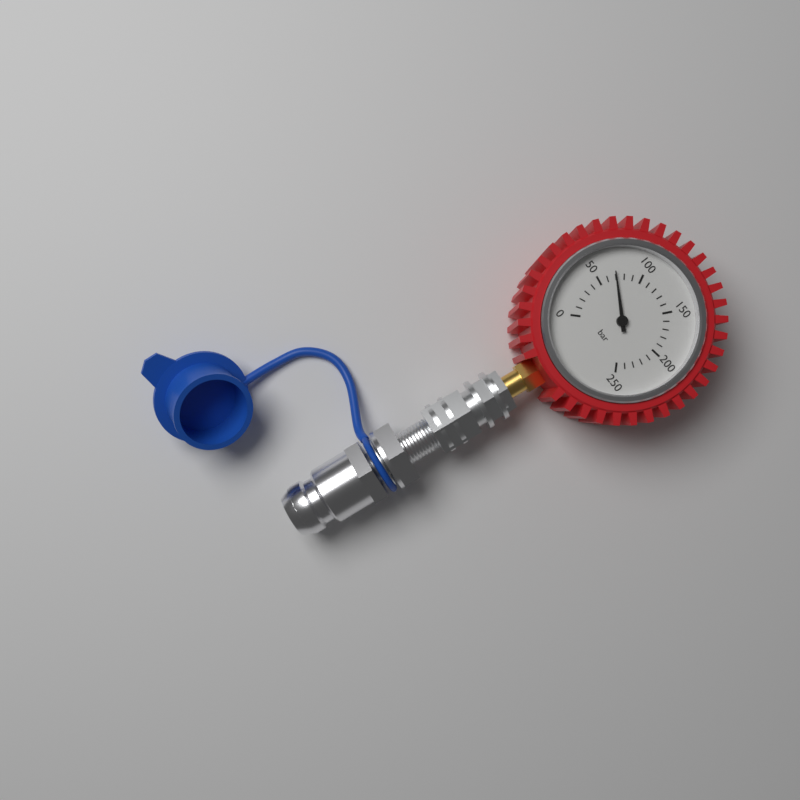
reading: 70 bar
